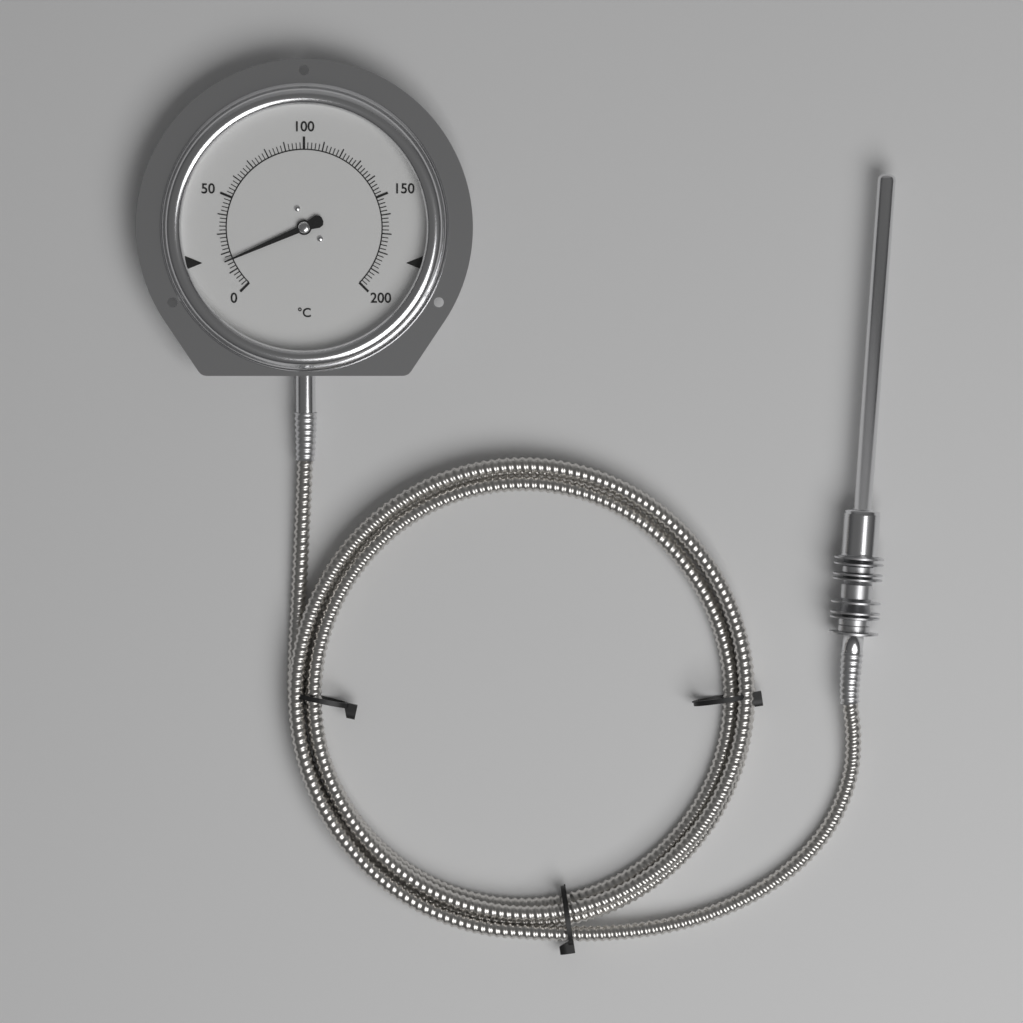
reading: 16 °C
